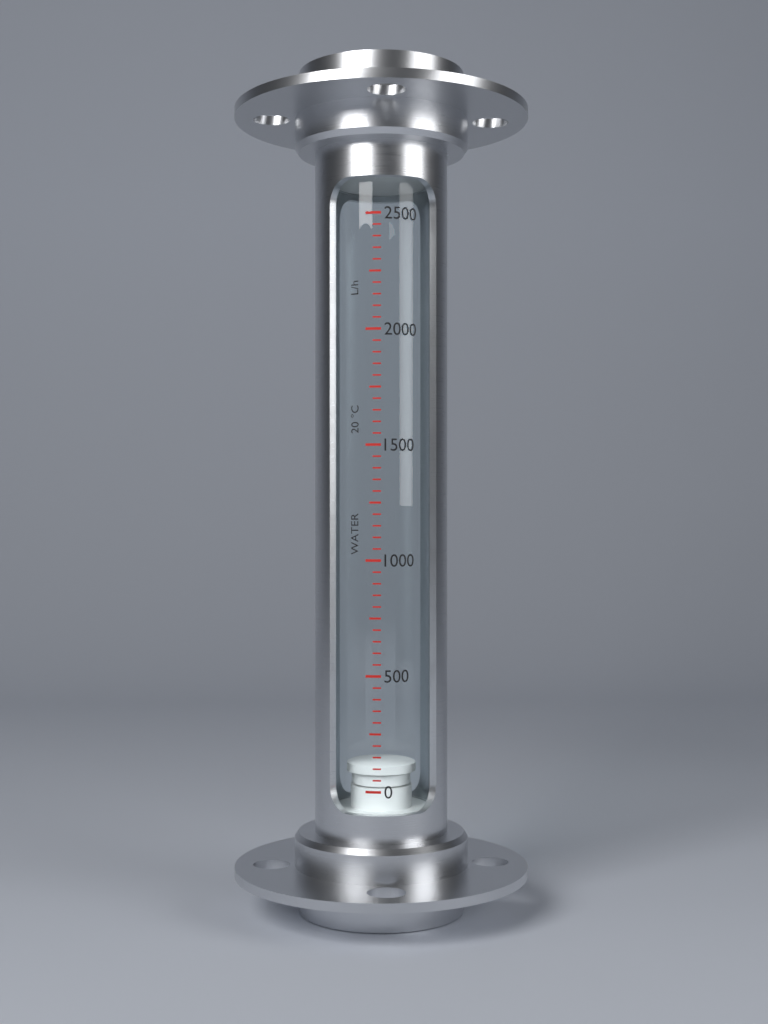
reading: 100 L/h
